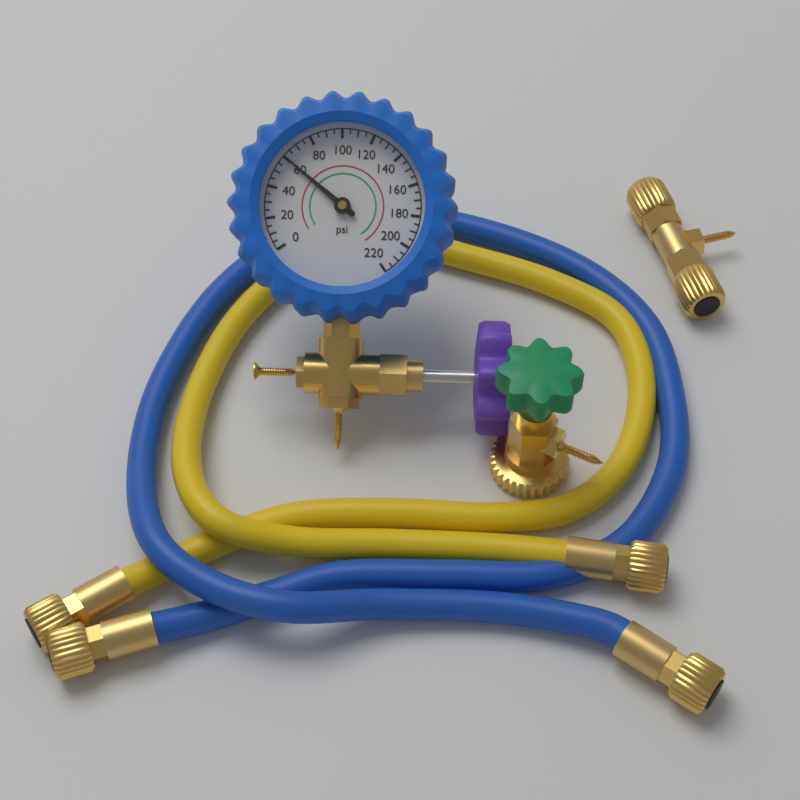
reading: 60 psi
